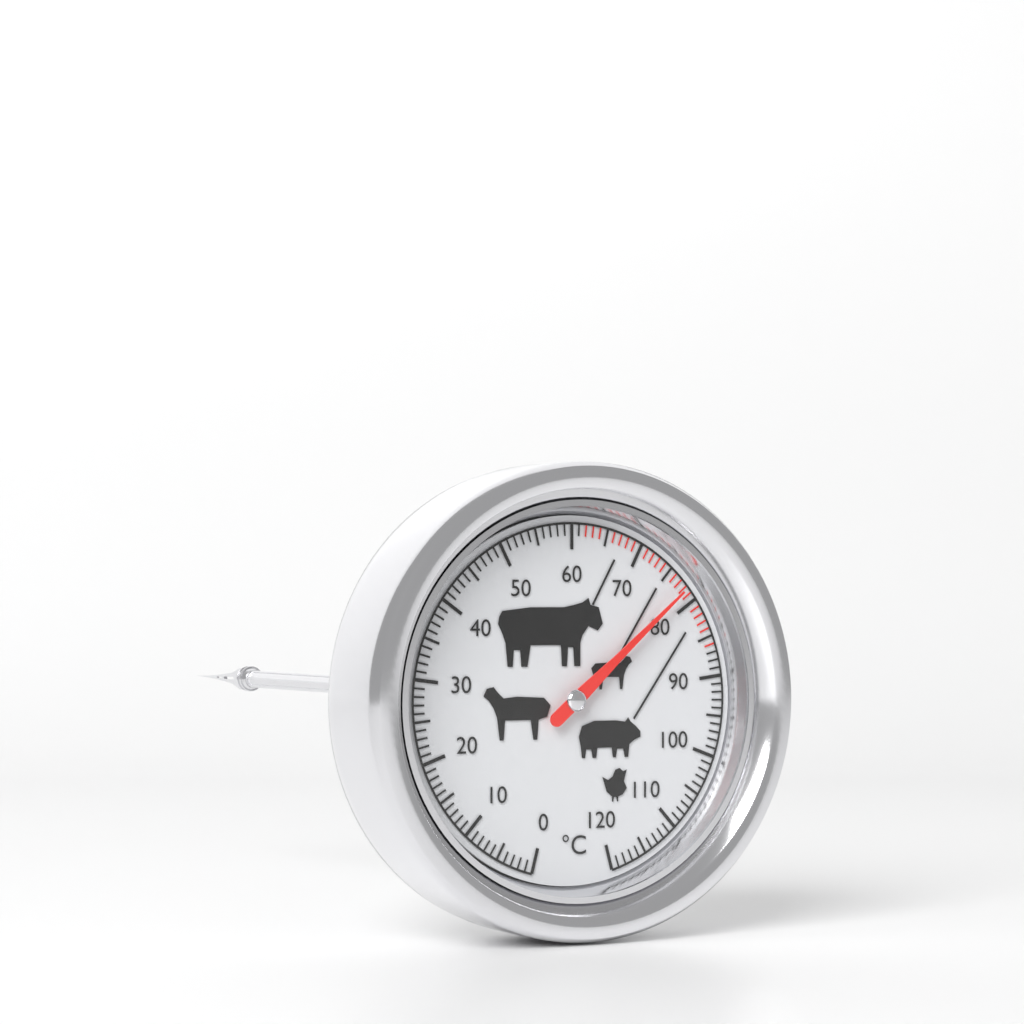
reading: 78 °C
